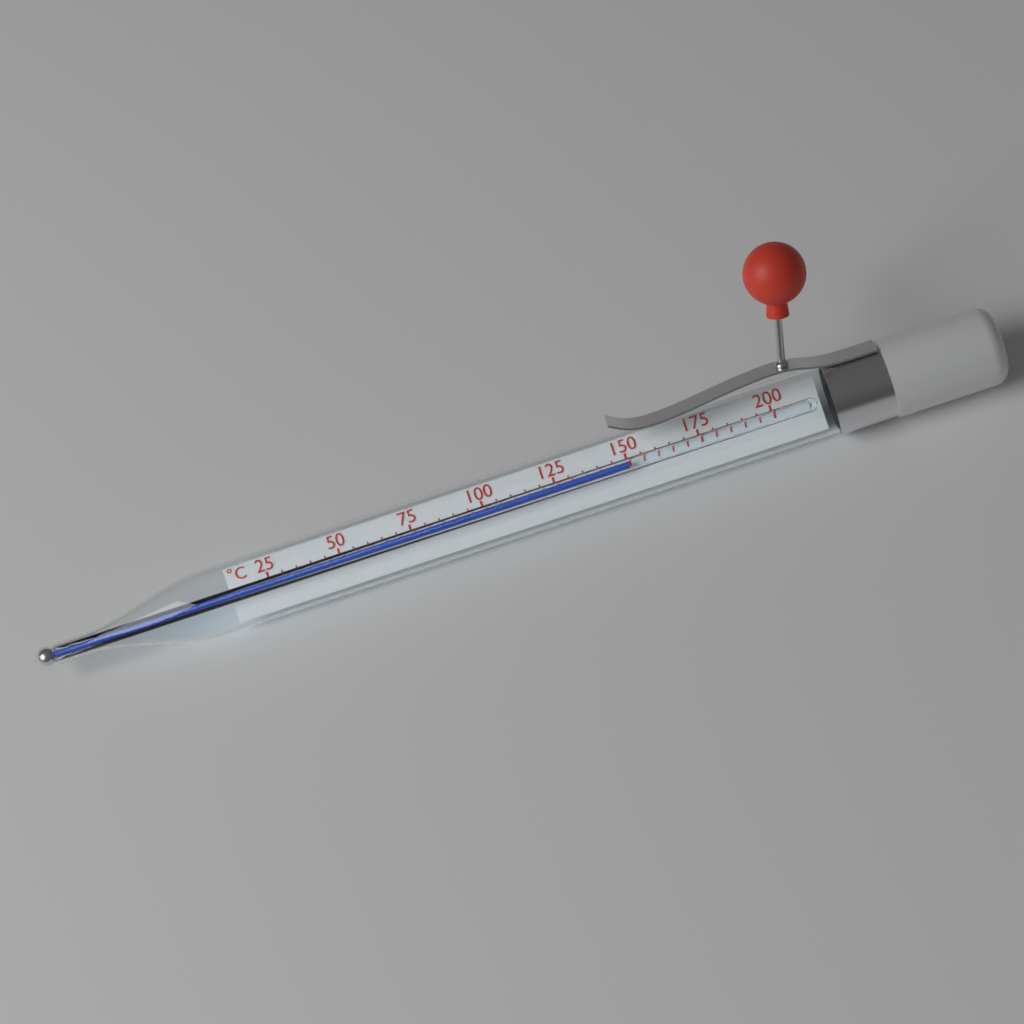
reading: 150 °C
